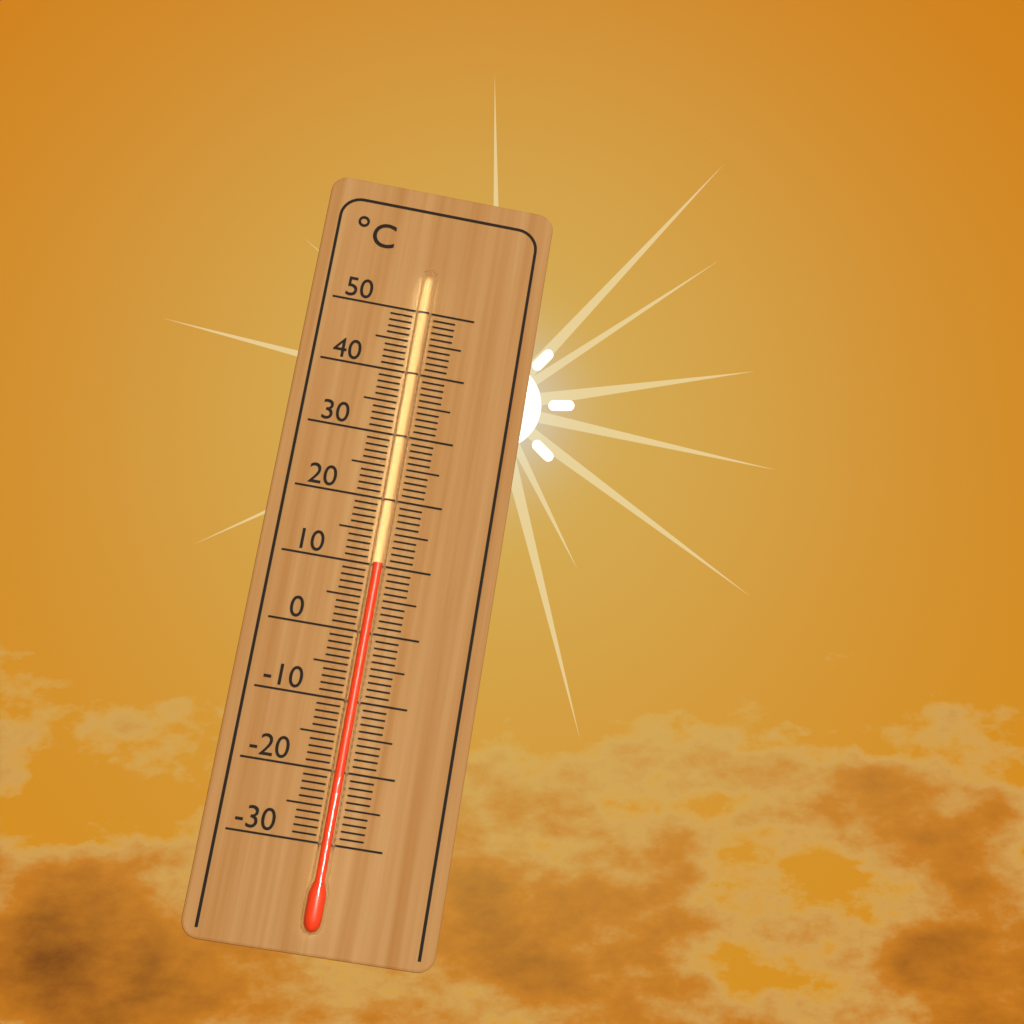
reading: 10 °C
